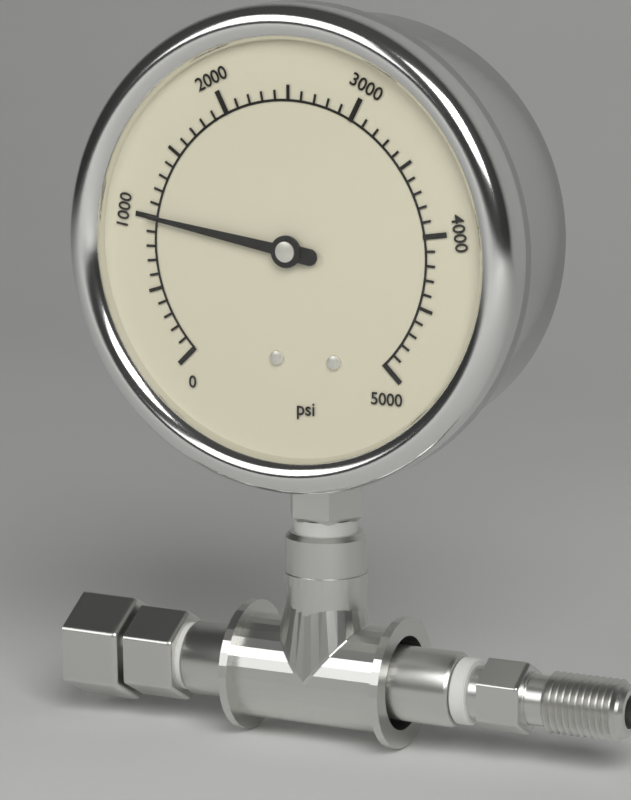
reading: 1000 psi
